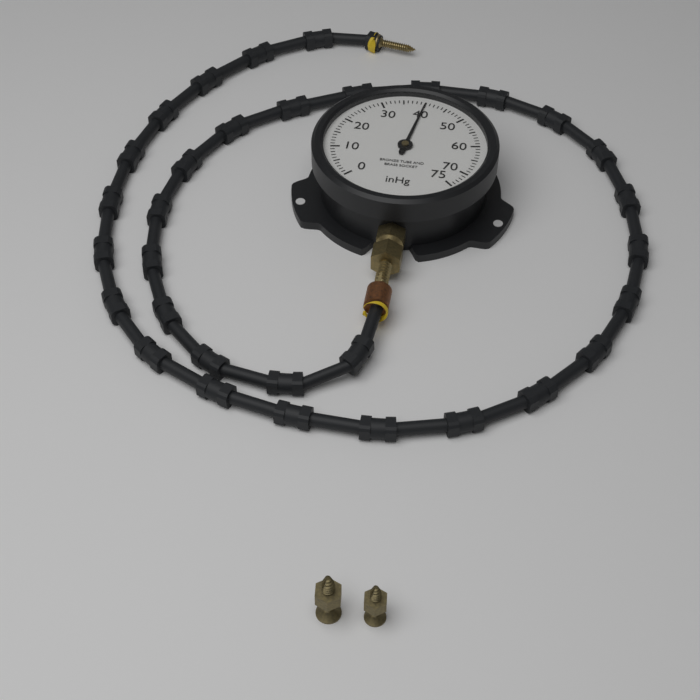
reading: 40 inHg
